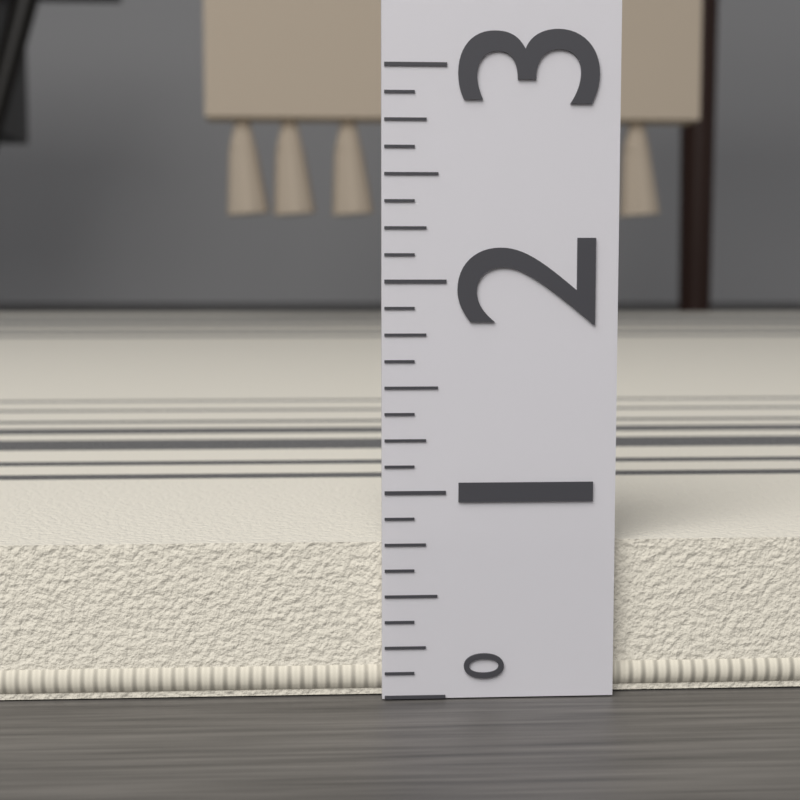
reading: 0.750 (no unit)
